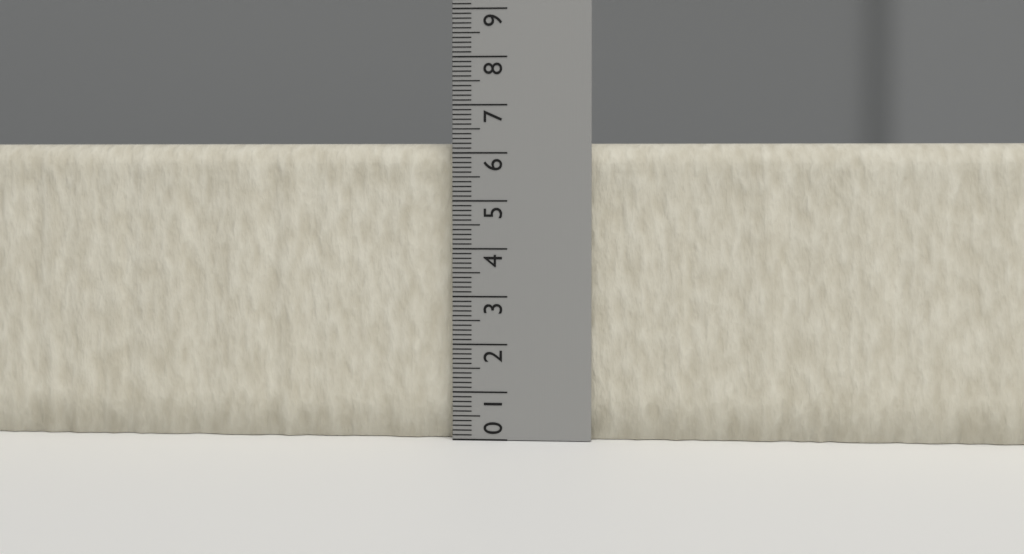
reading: 6.2 (no unit)
